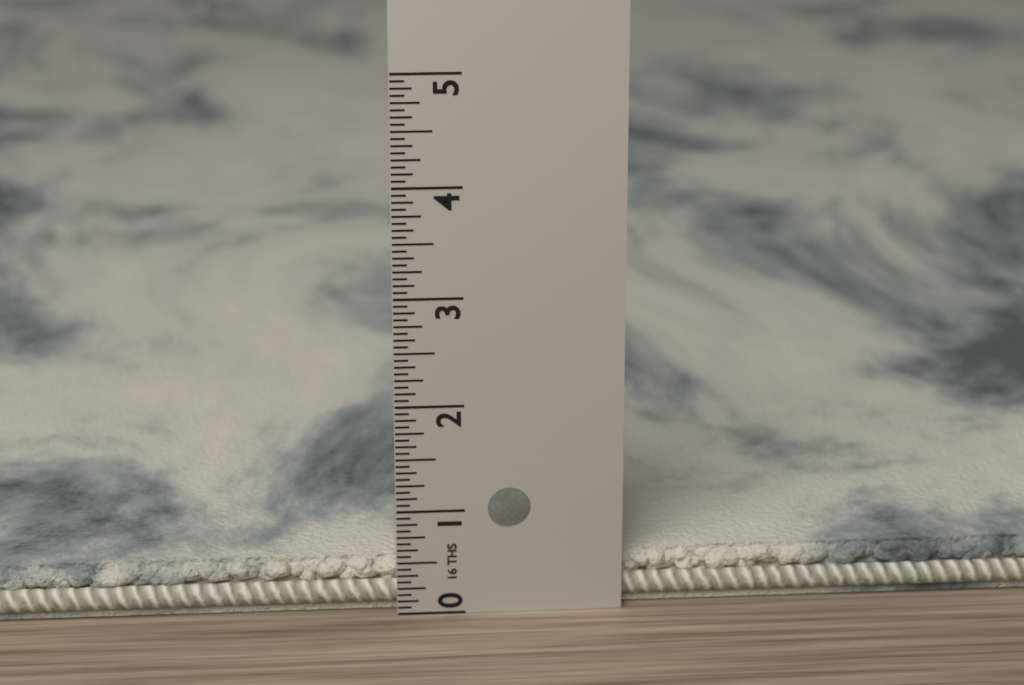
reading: 0.5000 in
